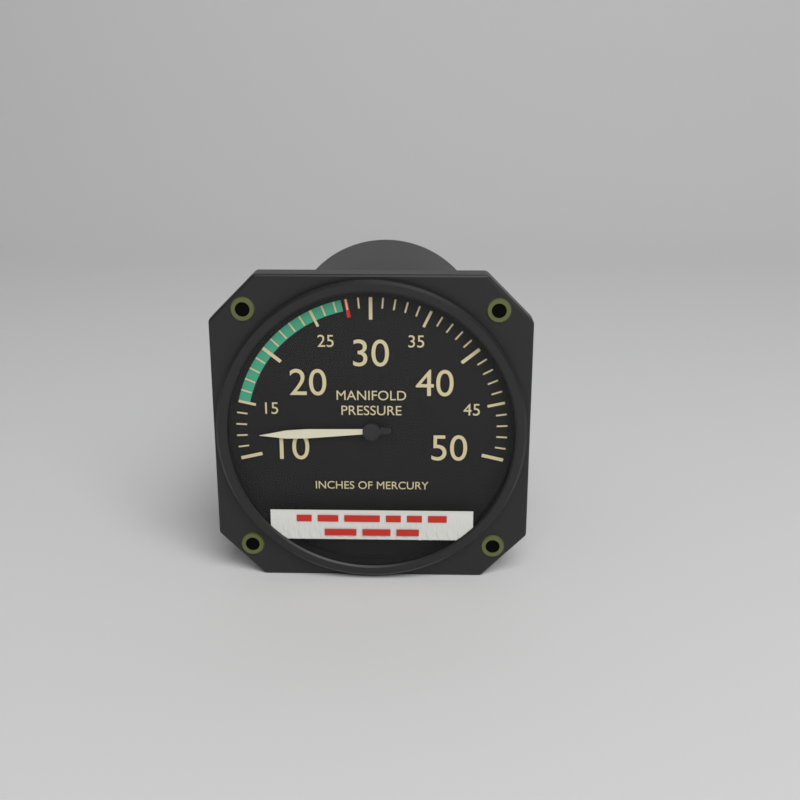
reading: 12 inHg
